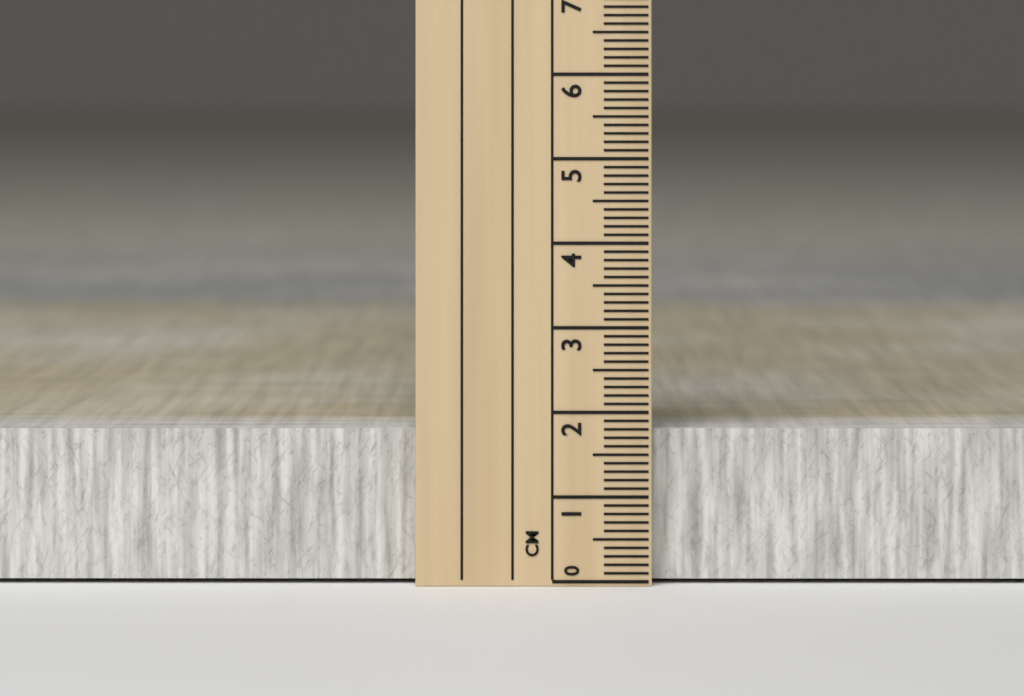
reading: 1.8 cm
